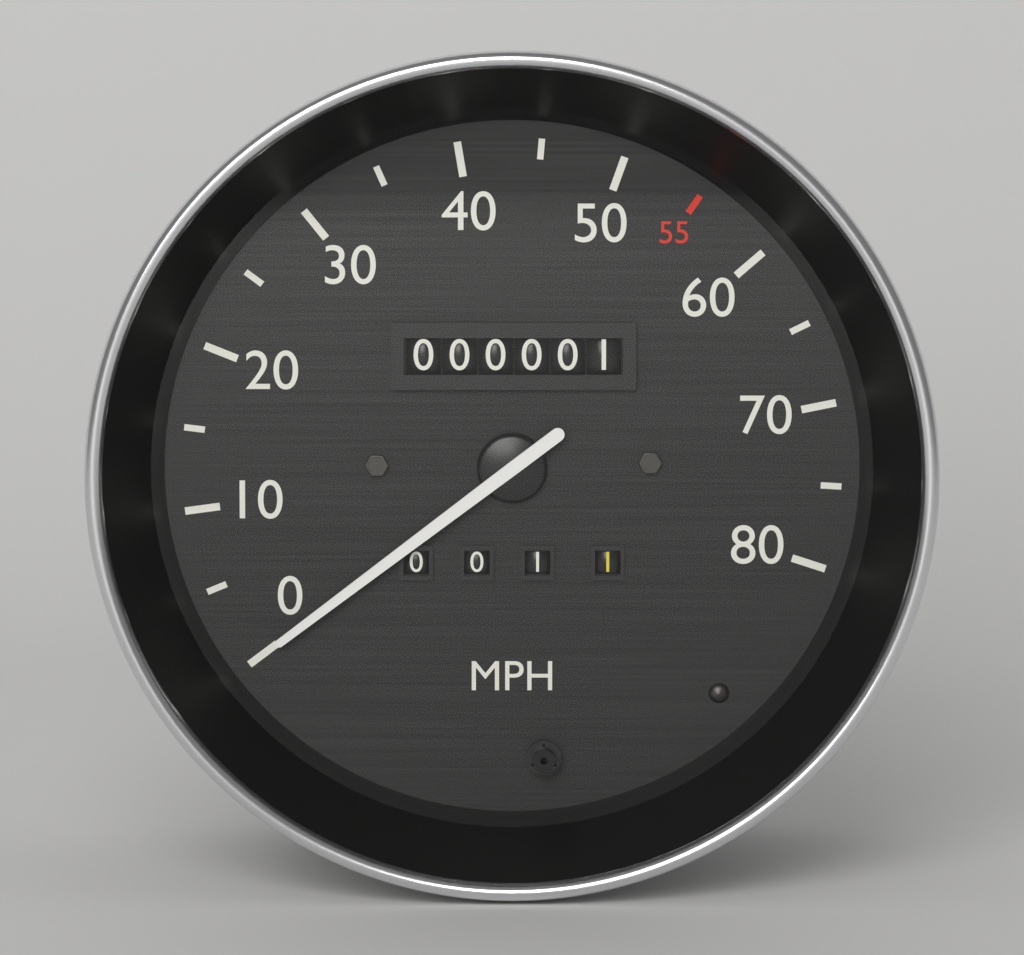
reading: 0 MPH
